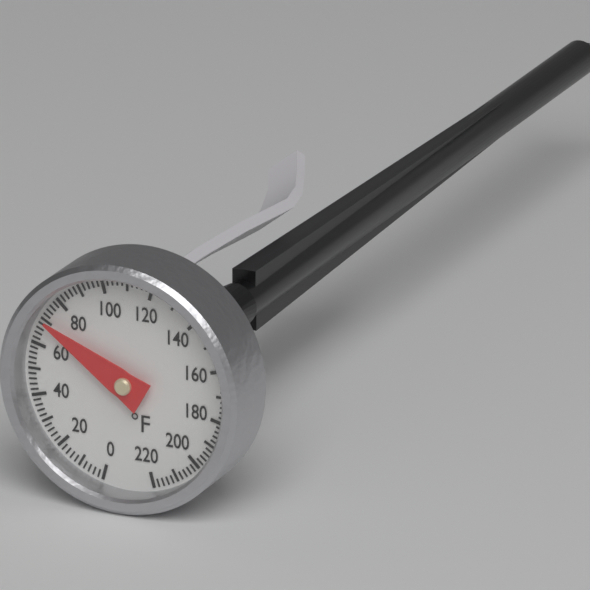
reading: 70 °F
